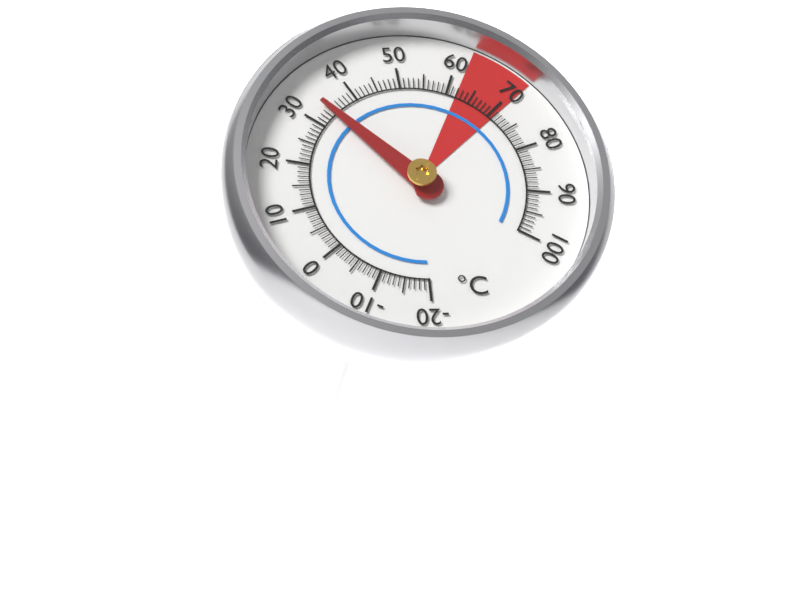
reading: 34 °C
